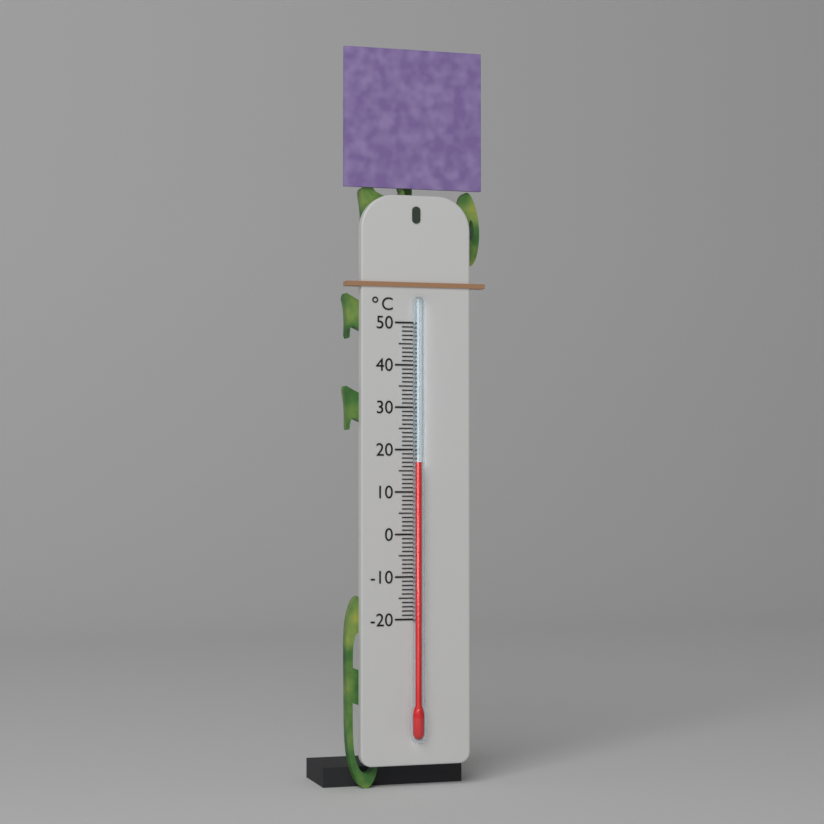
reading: 17 °C
